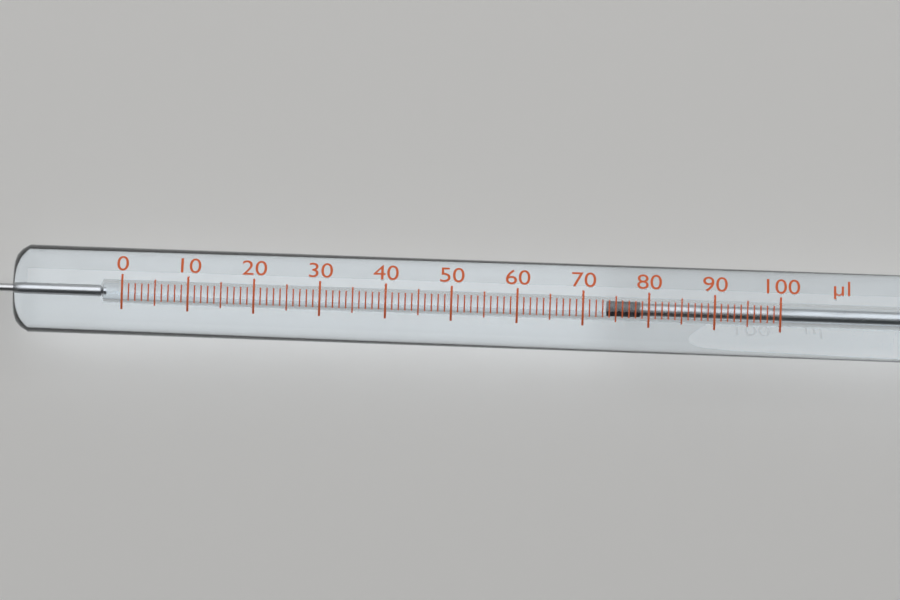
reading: 74 µl
